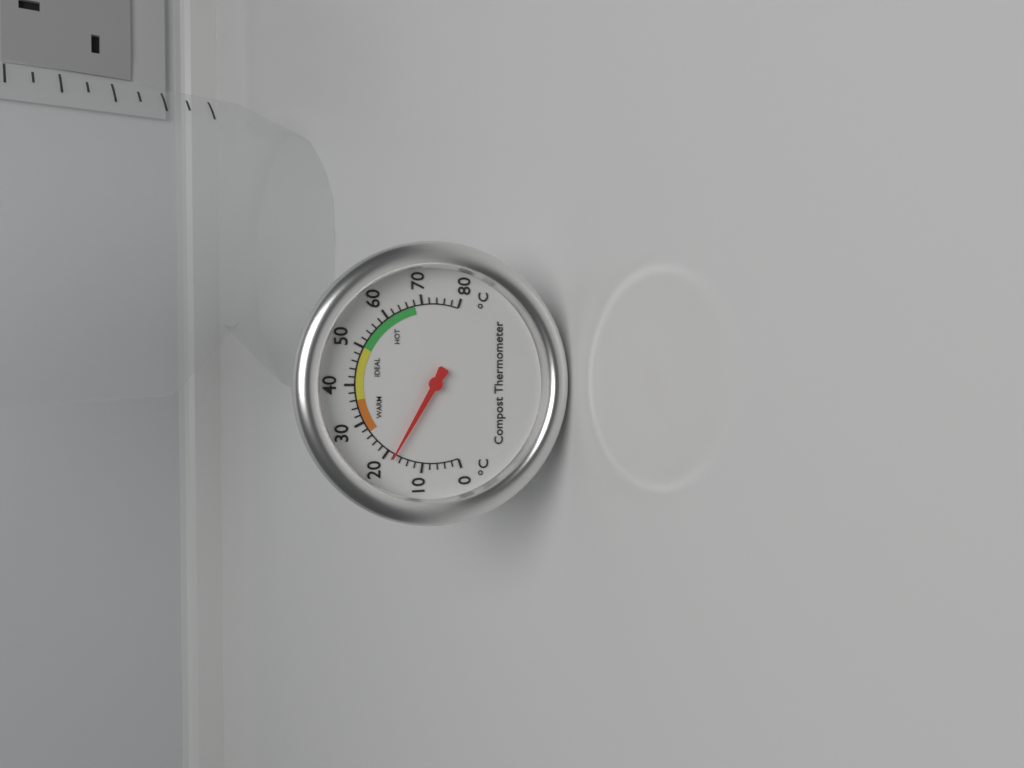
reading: 18 °C
